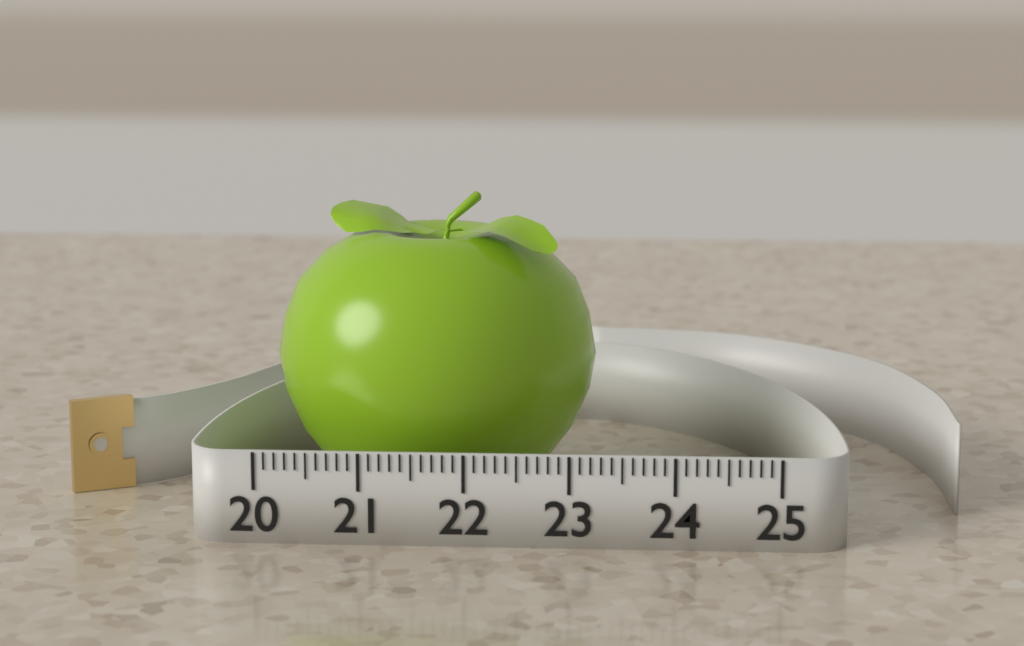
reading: 23.2 (no unit)
